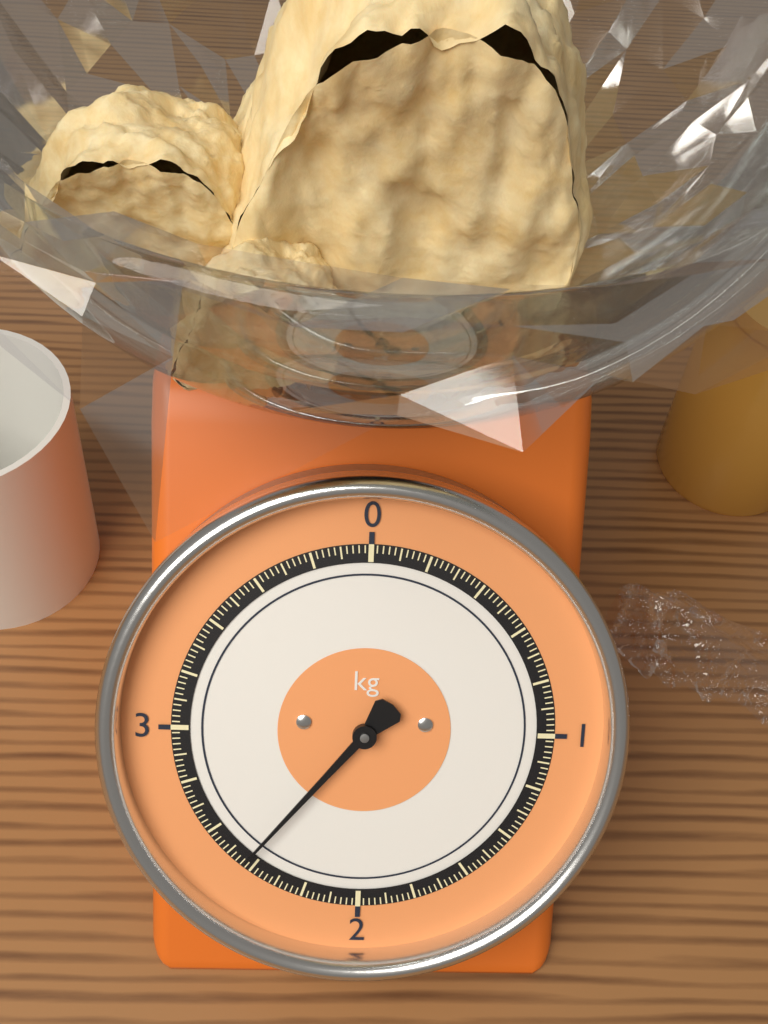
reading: 2.44 kg
